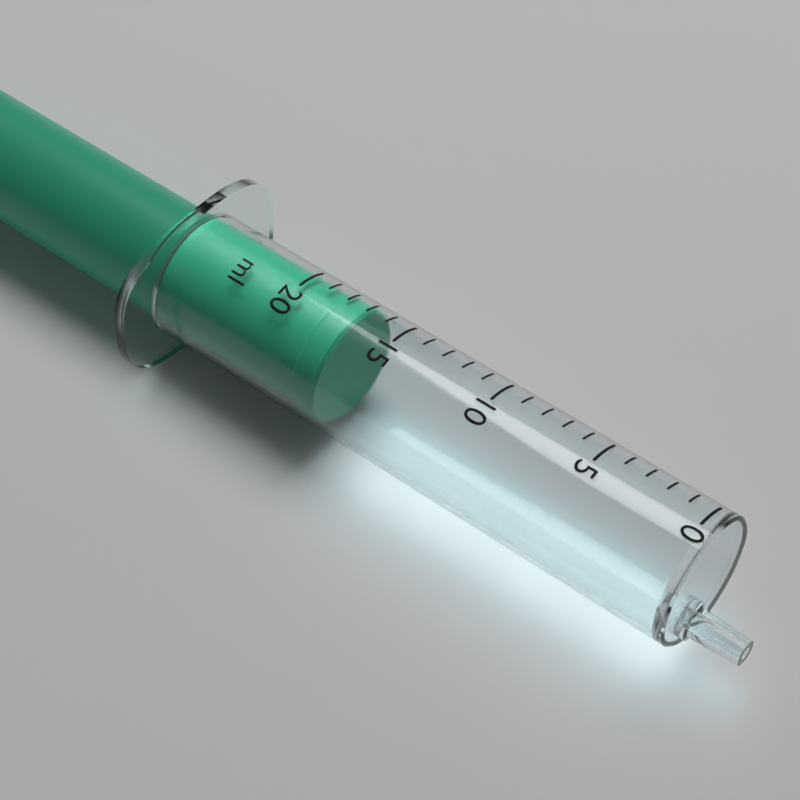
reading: 17 ml
